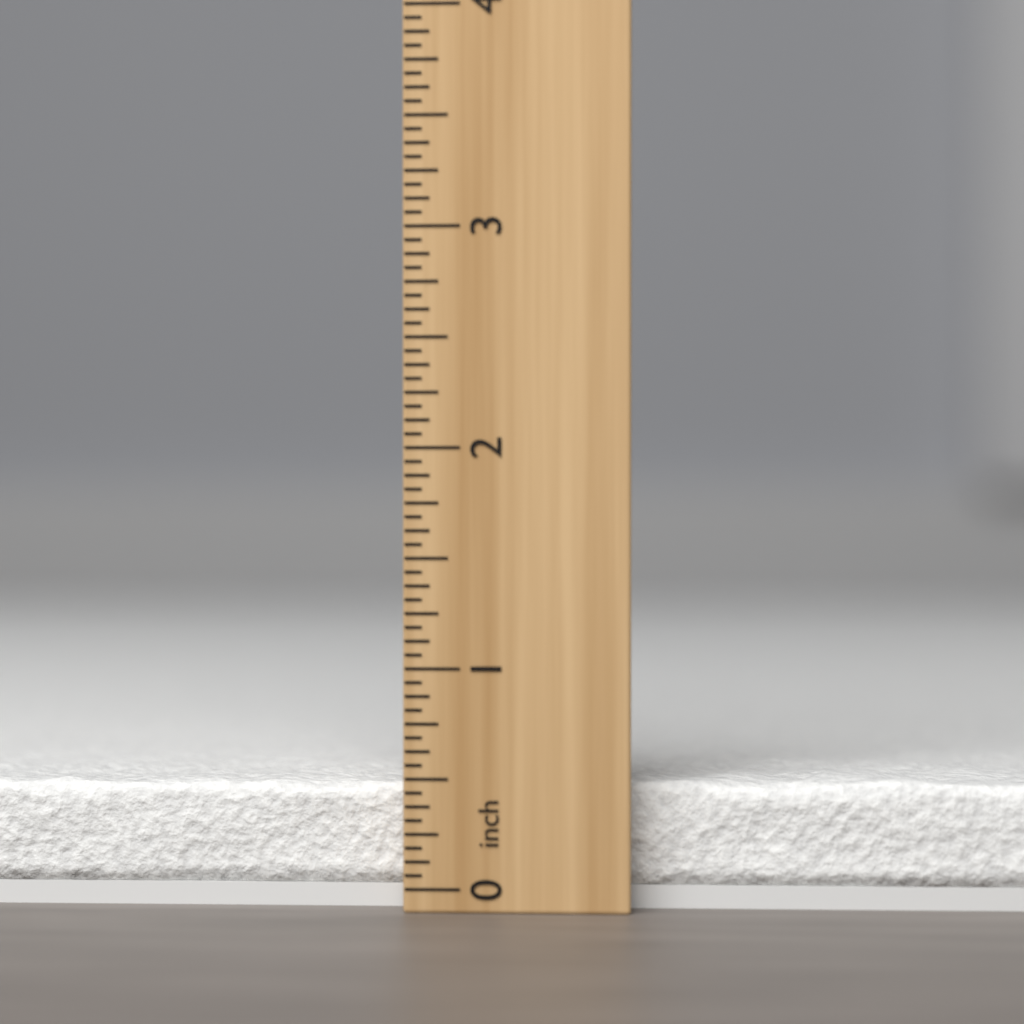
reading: 0.5000 inch
